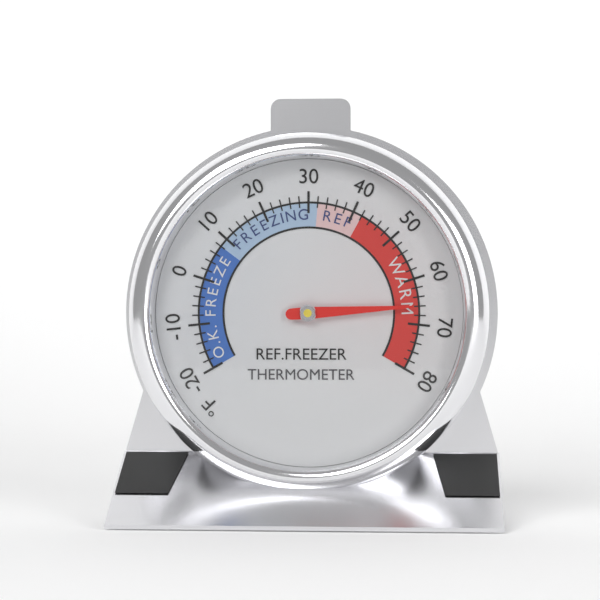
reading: 66 °F
